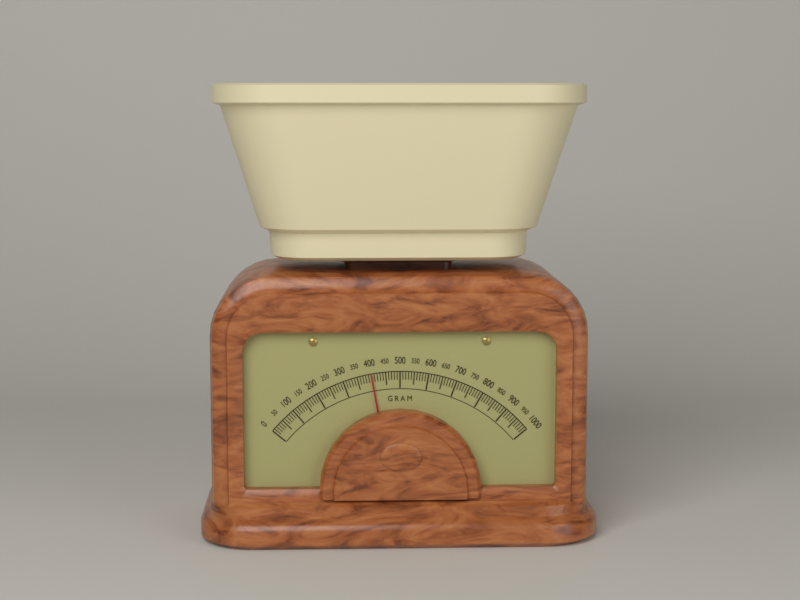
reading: 400 g
